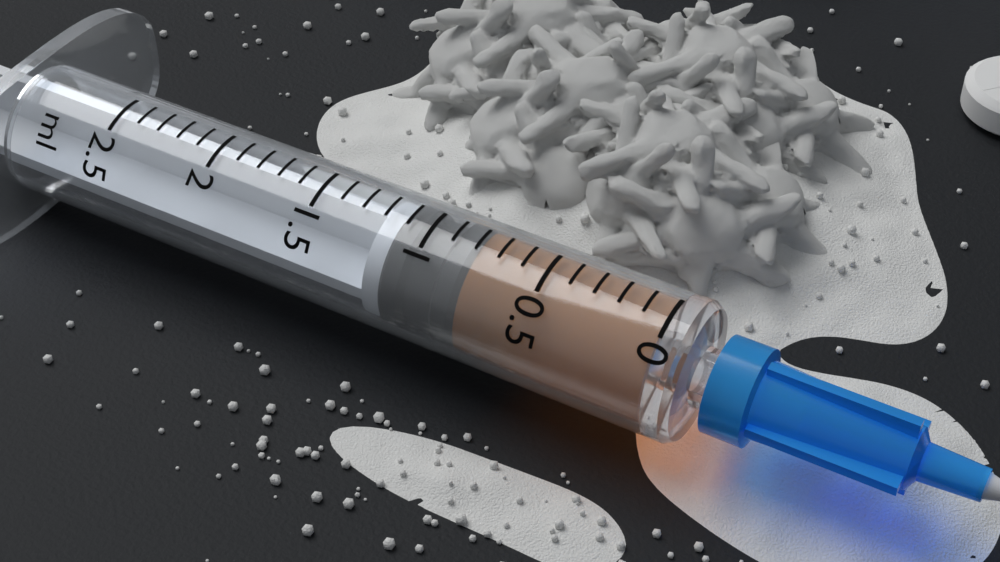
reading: 0.8 ml
